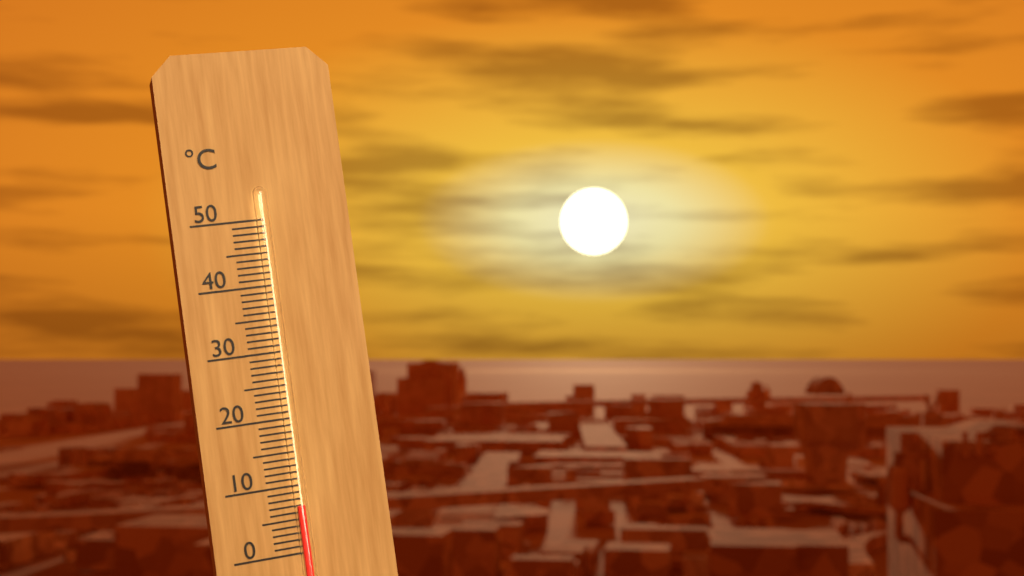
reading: 7 °C
